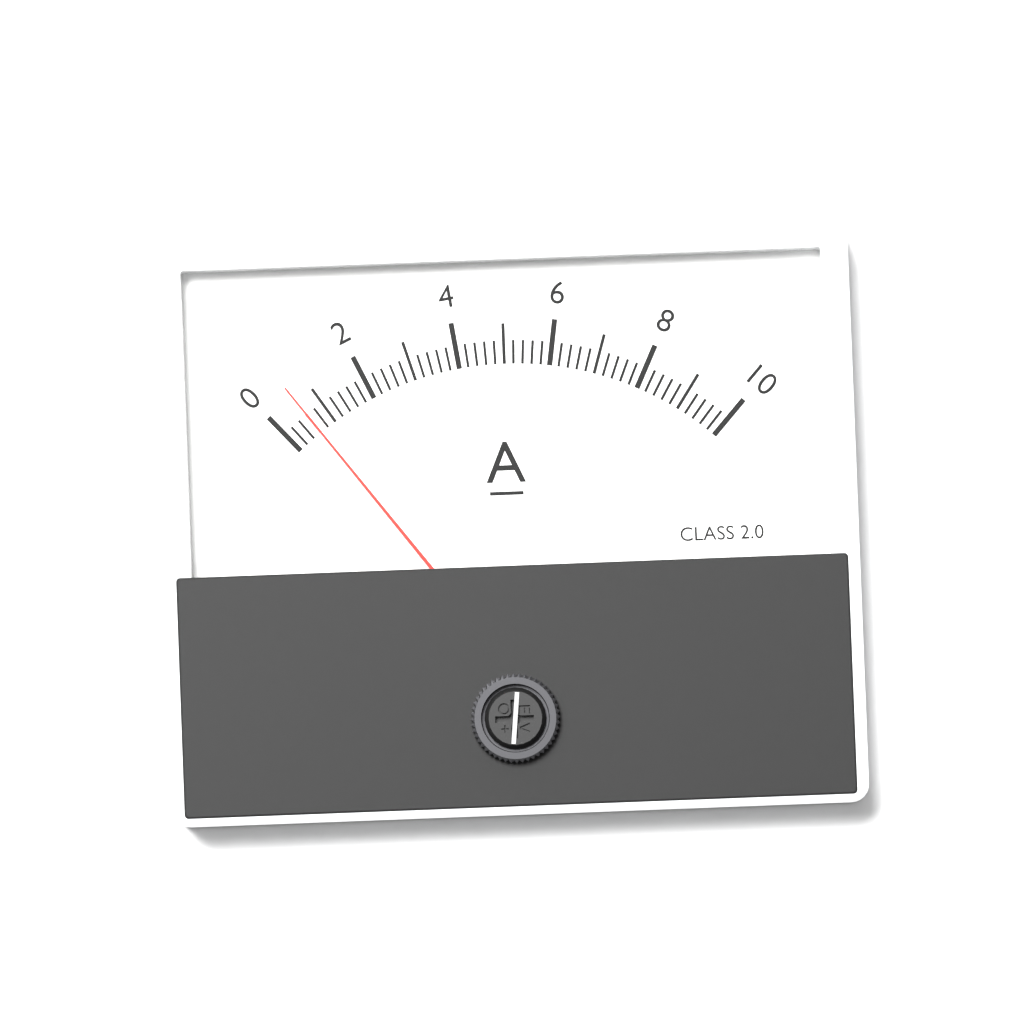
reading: 0.6 A
